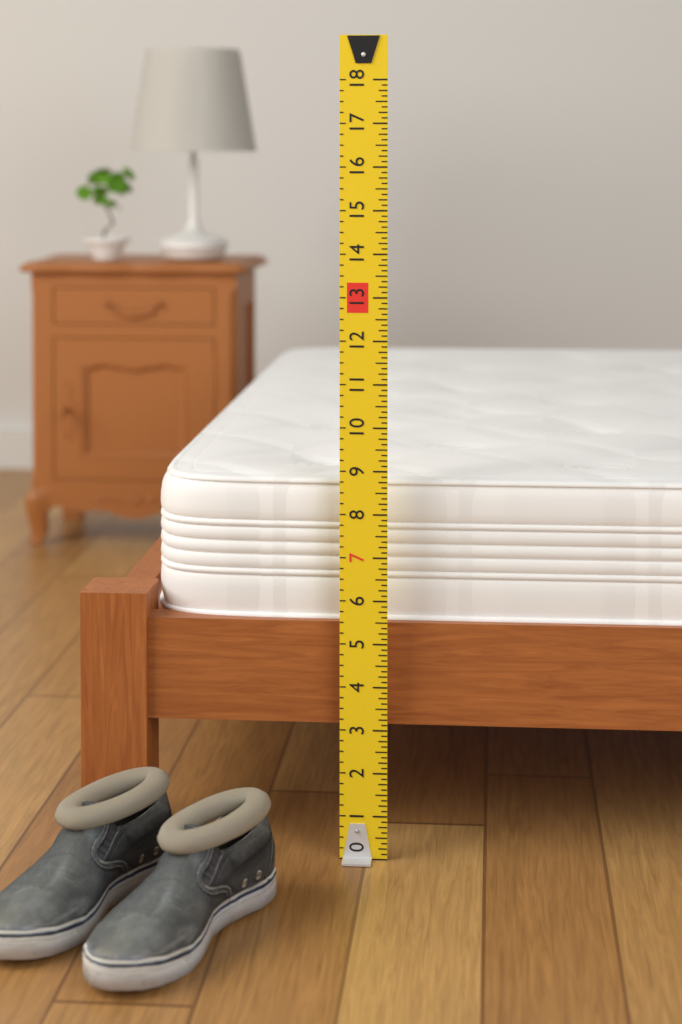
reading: 8.750 (no unit)
